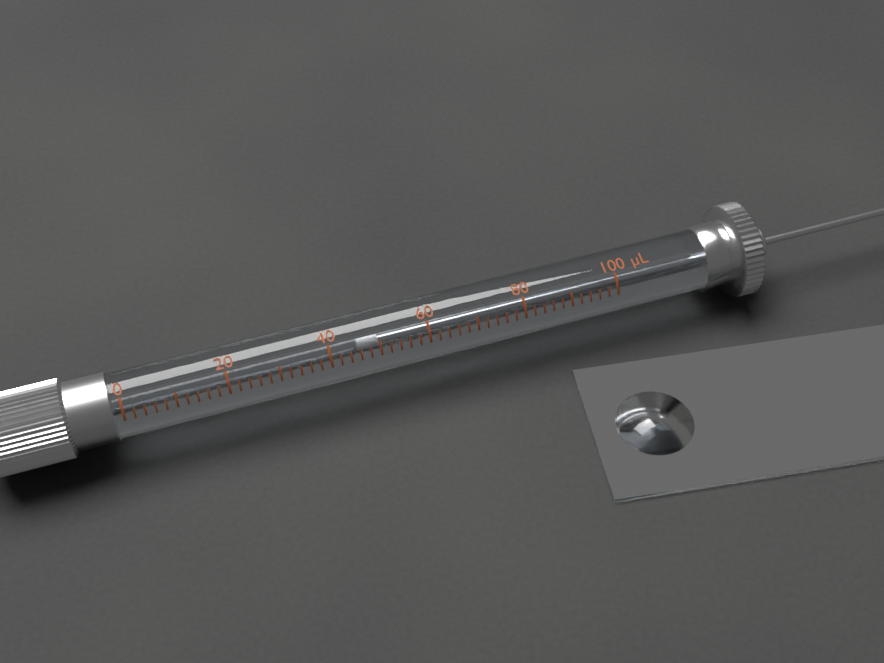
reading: 46 µL
